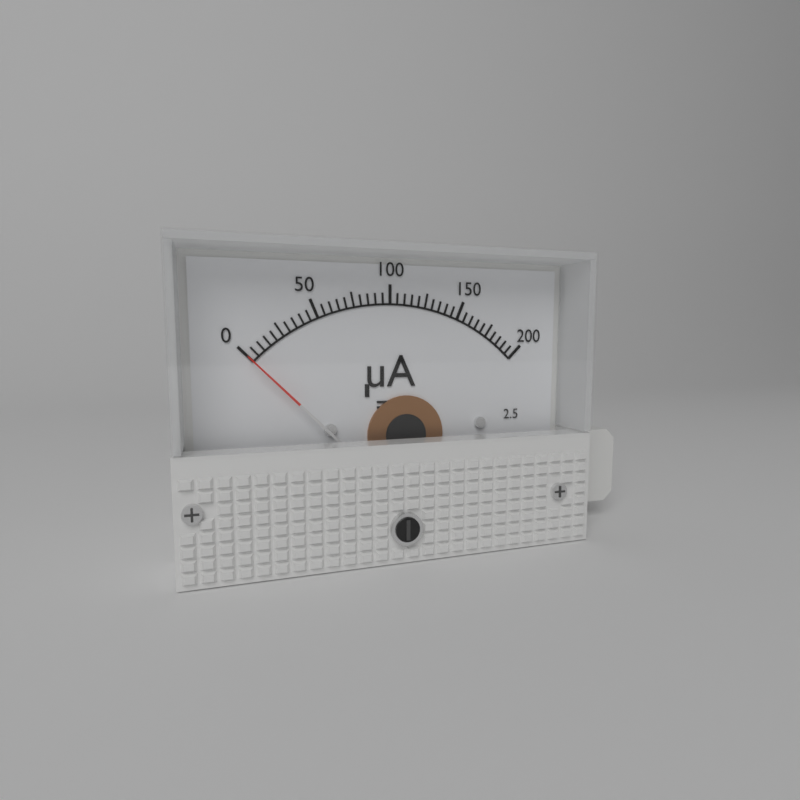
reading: 0 µA
